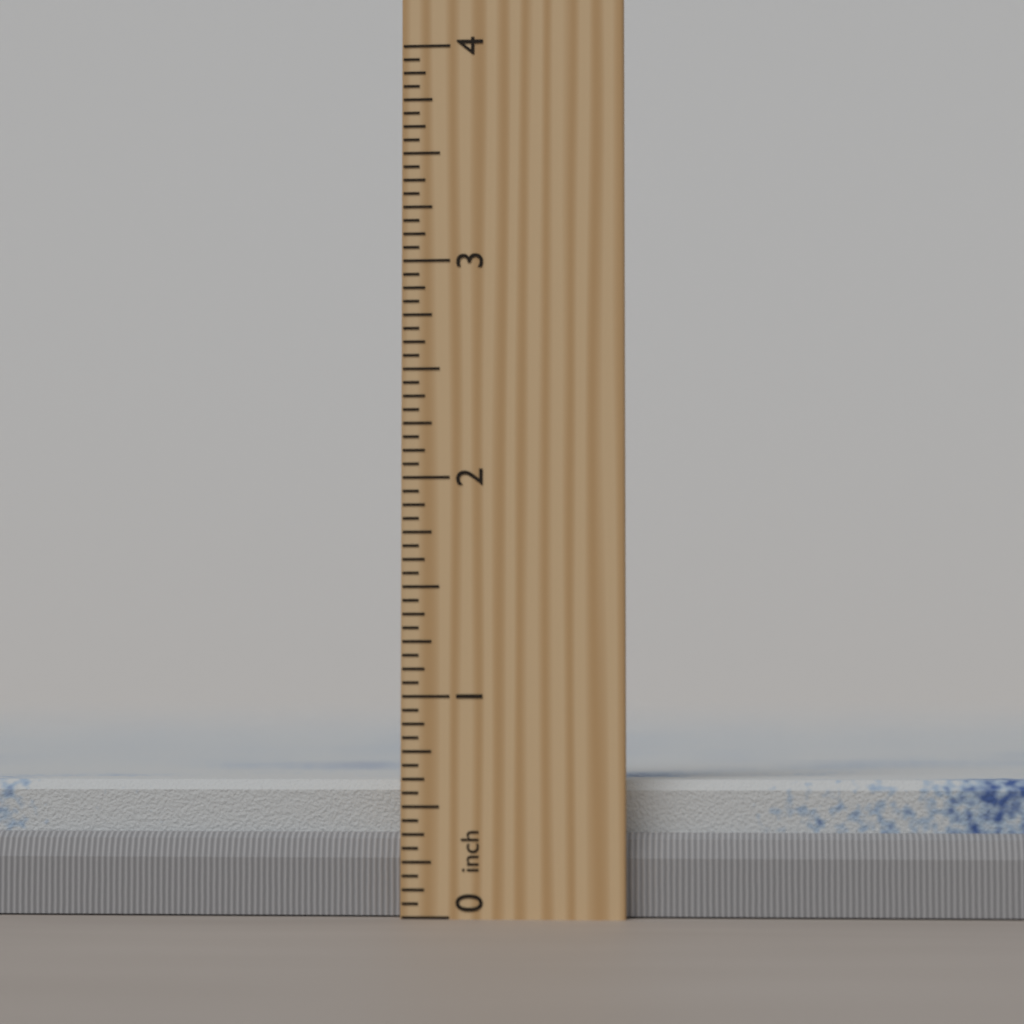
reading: 0.6250 inch
